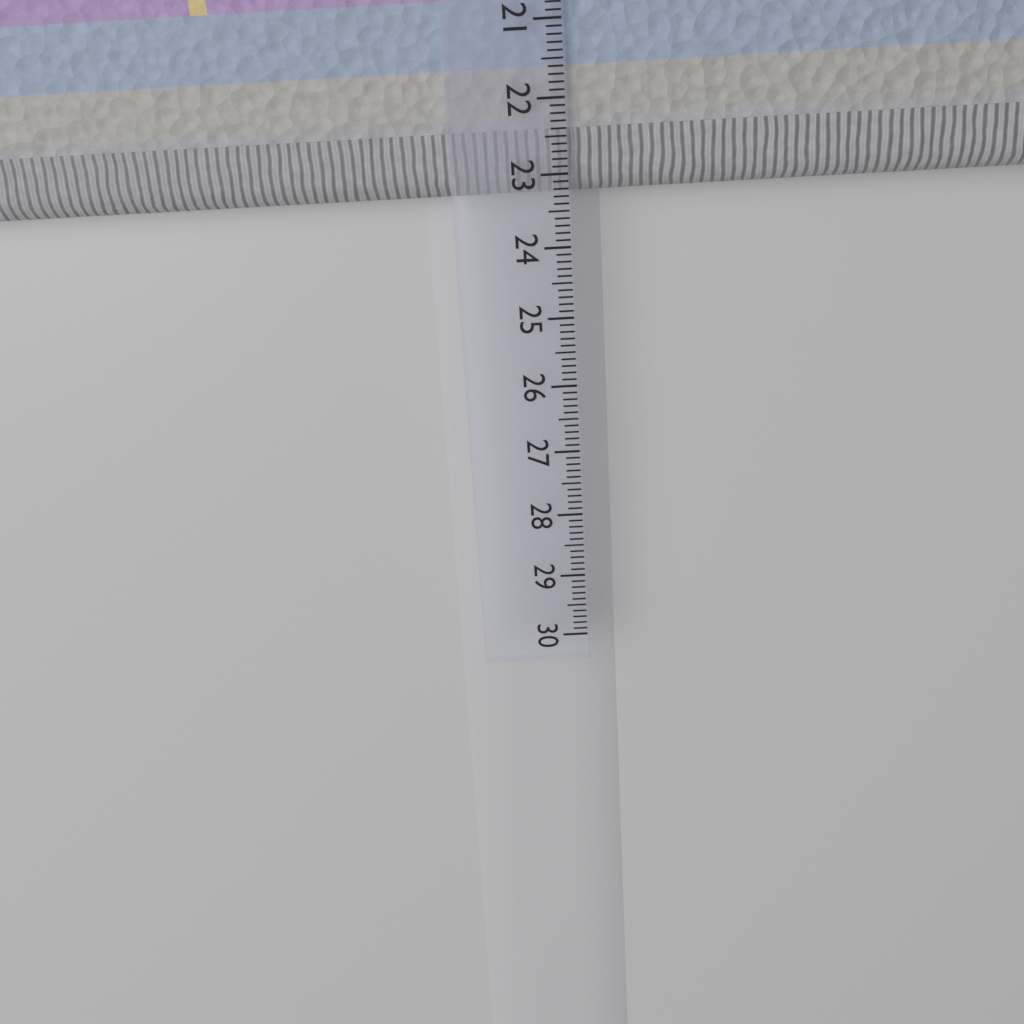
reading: 23.4 cm
